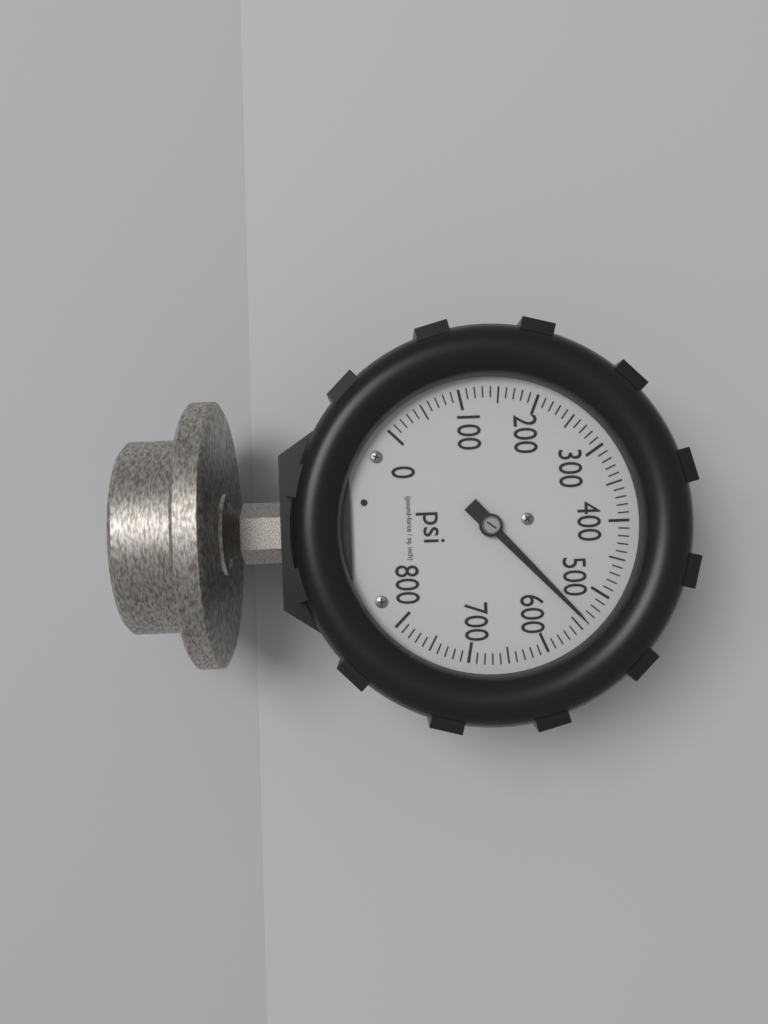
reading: 540 psi
